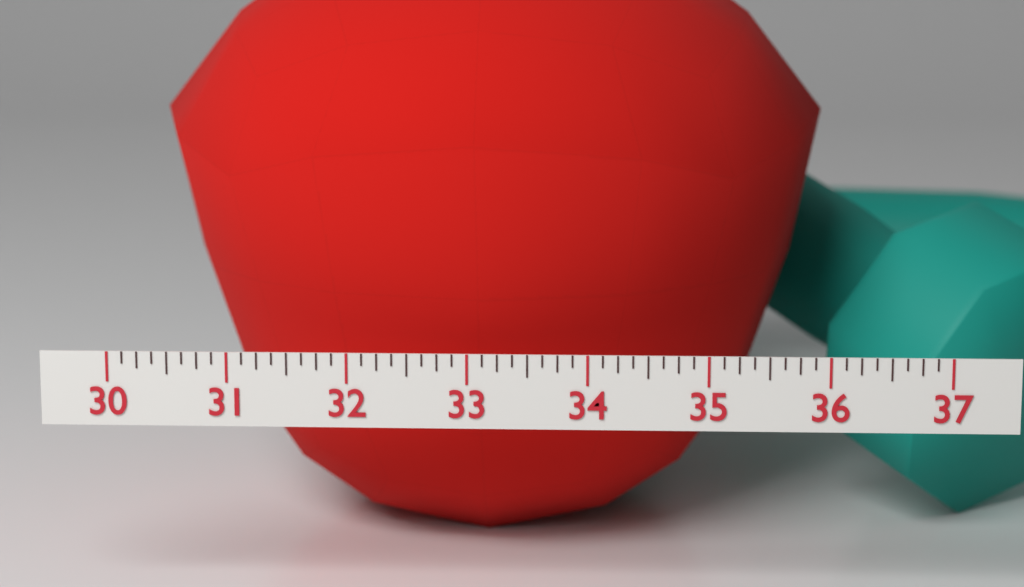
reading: 36.125 (no unit)
